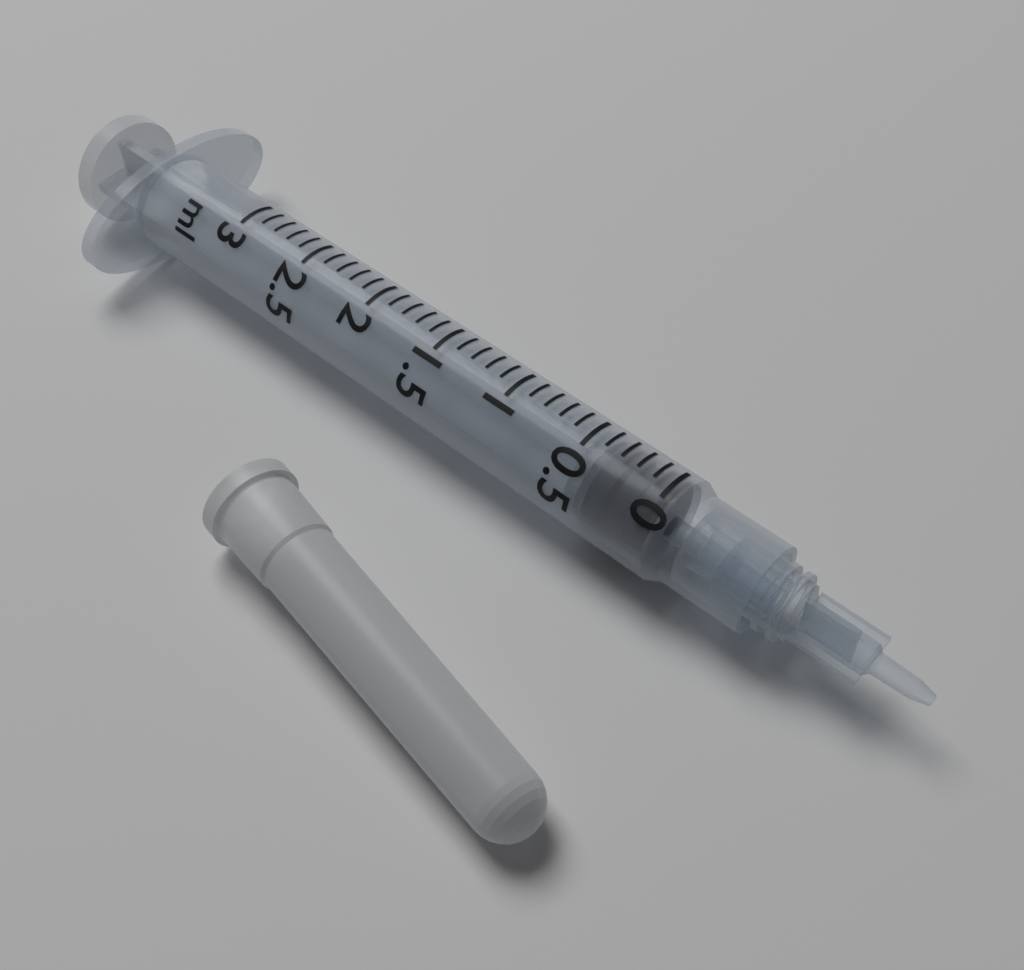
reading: 0.0 ml
